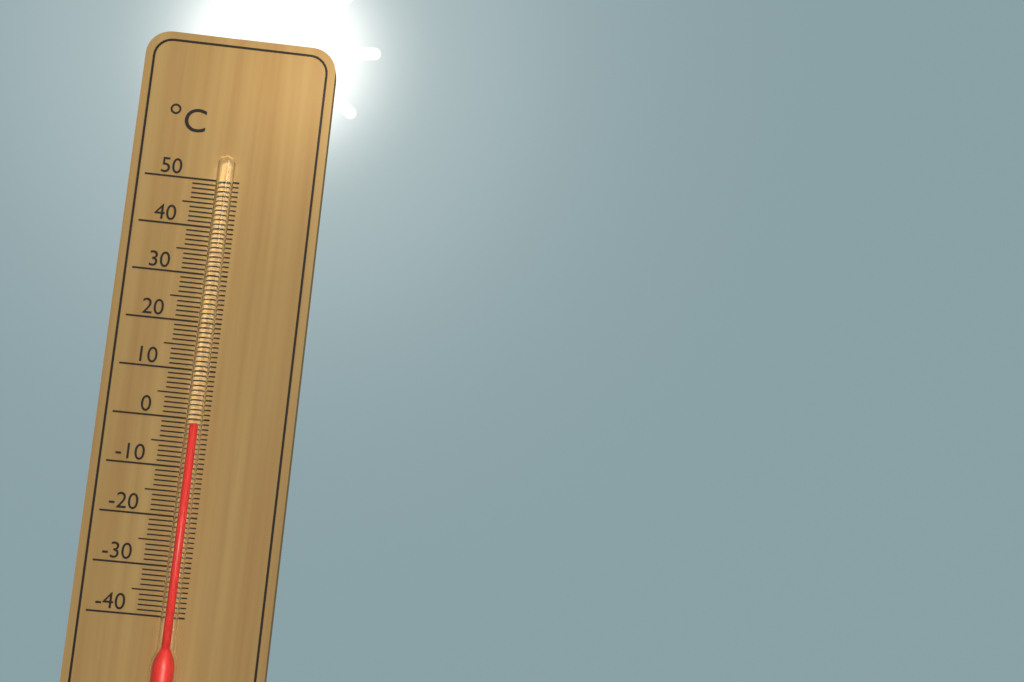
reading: -1 °C
